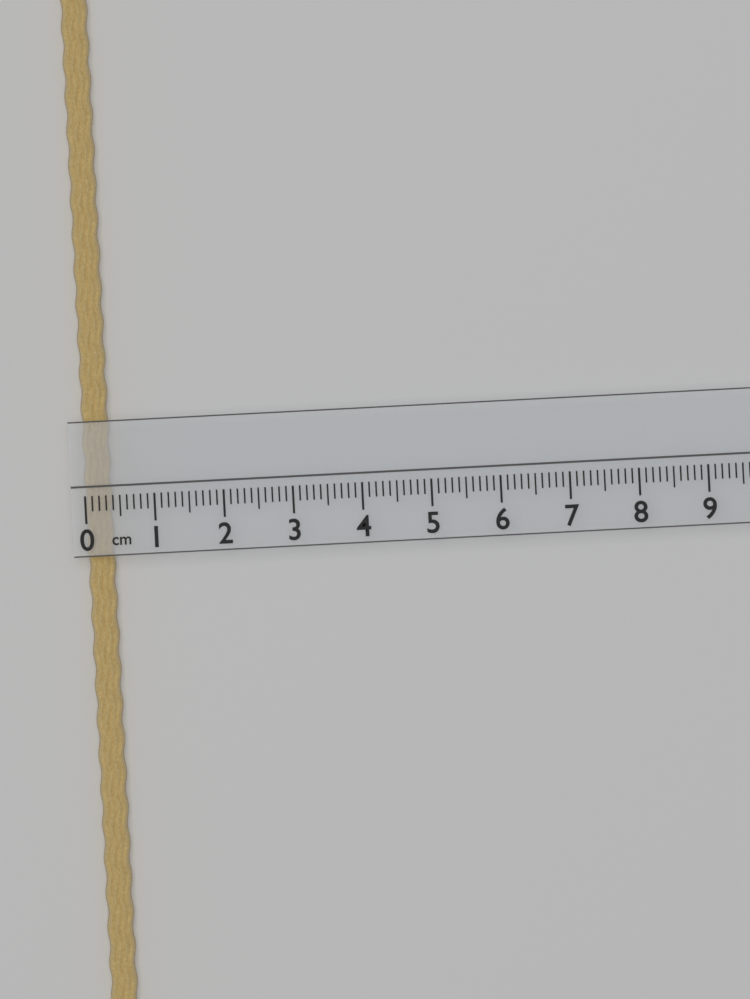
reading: 0.4 cm
